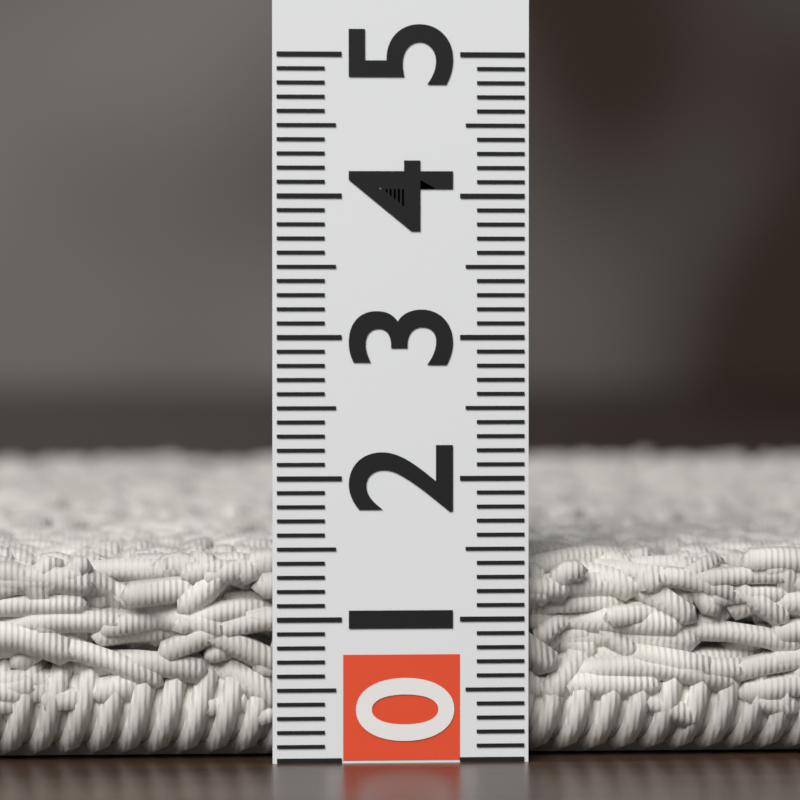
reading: 1.5 (no unit)
